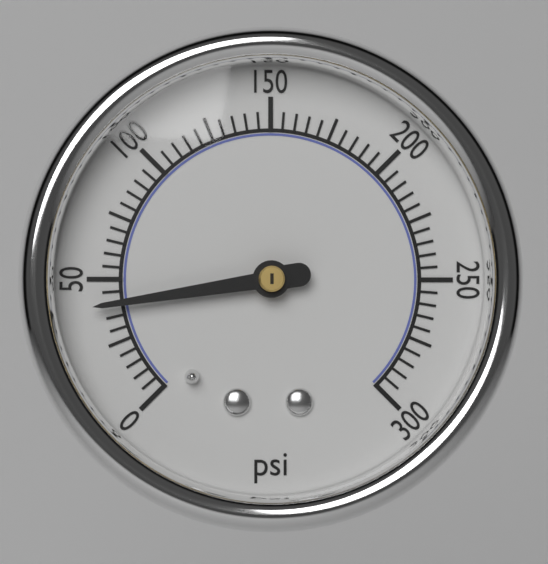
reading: 40 psi
